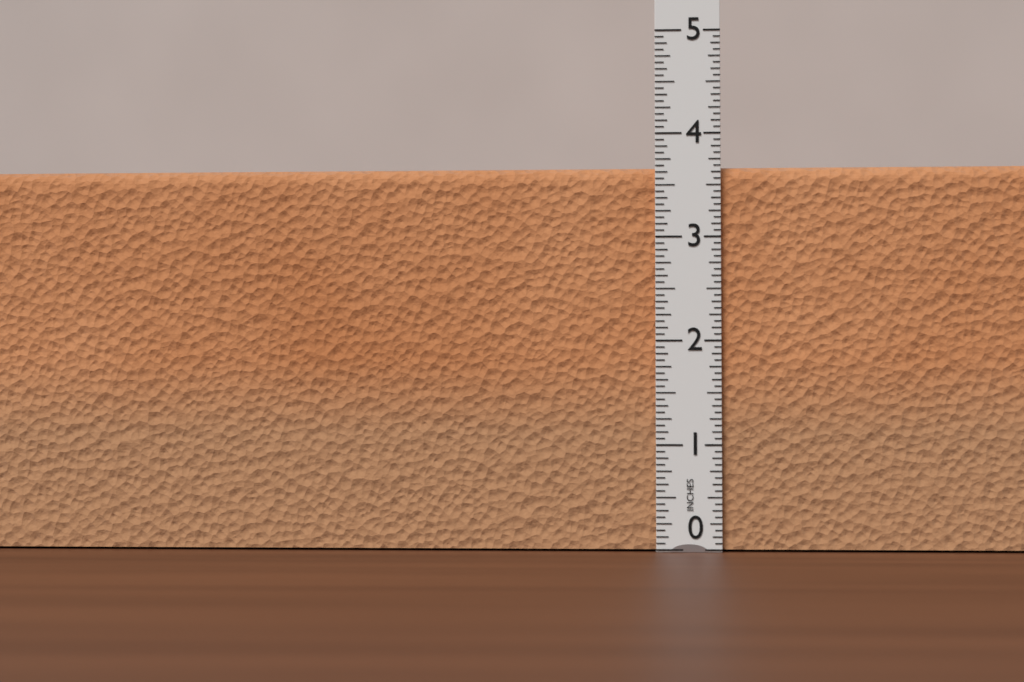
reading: 3.6875 in
